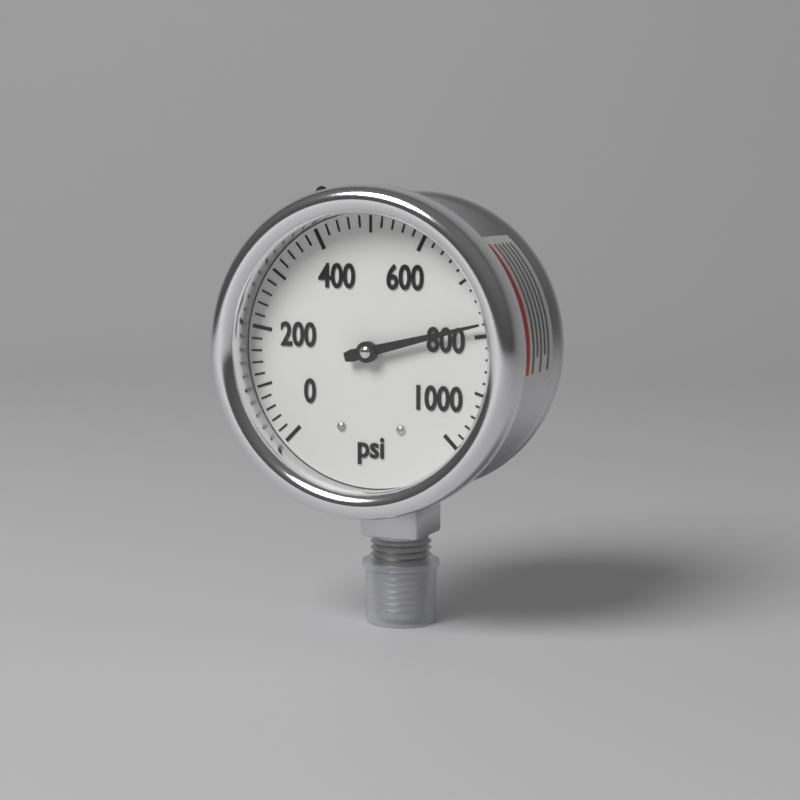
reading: 780 psi
